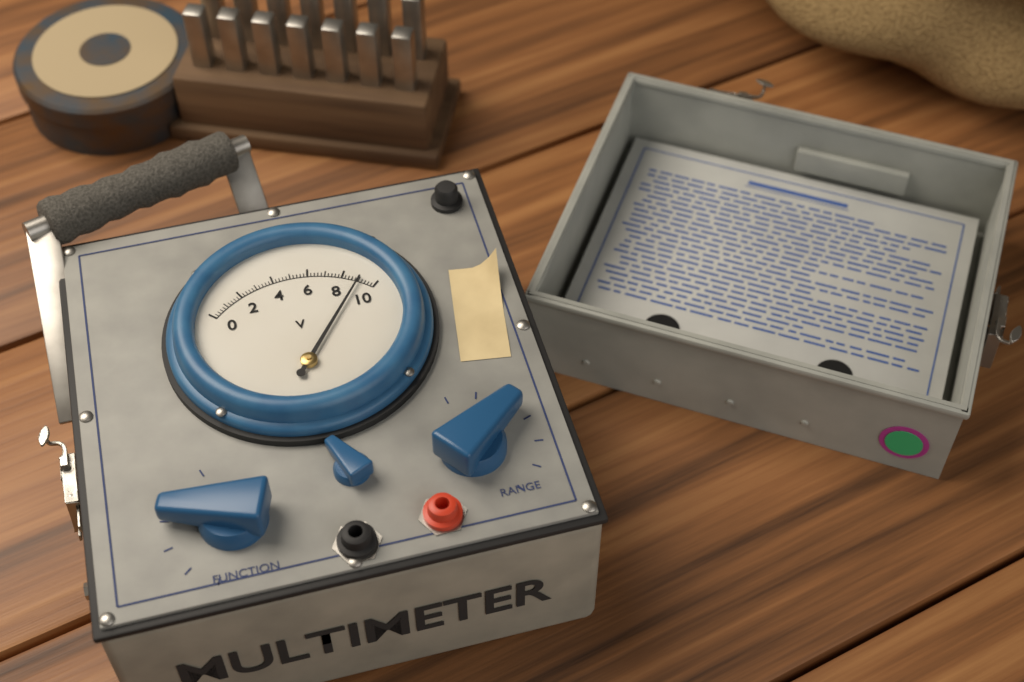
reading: 9.0 V
